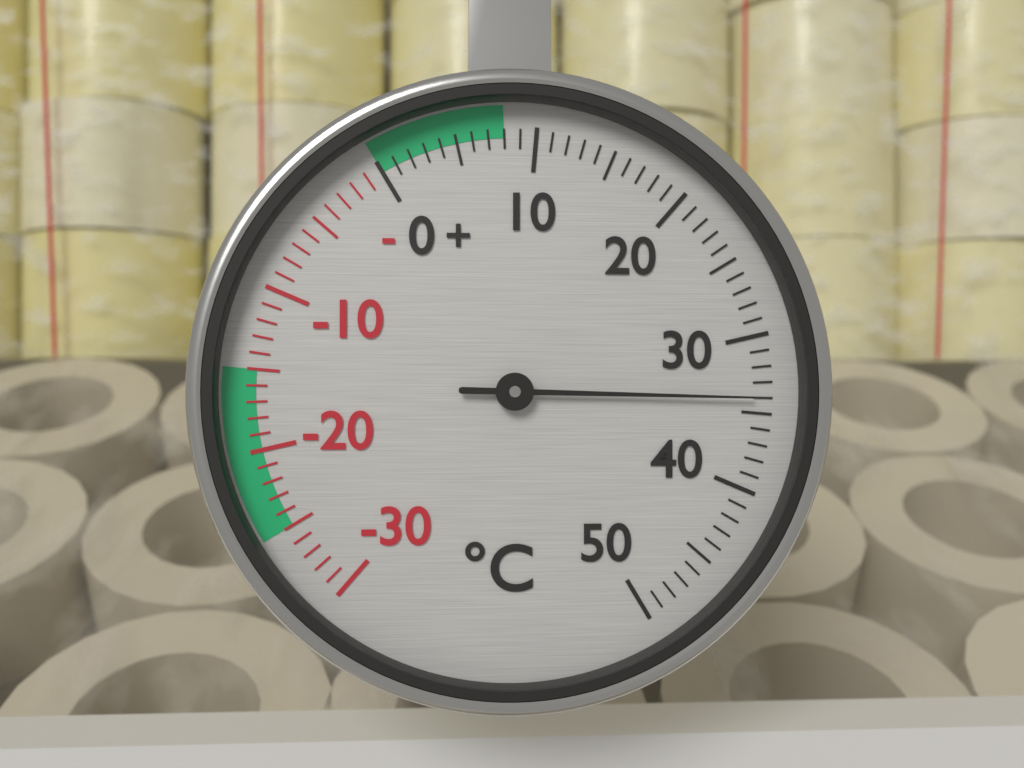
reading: 34 °C
